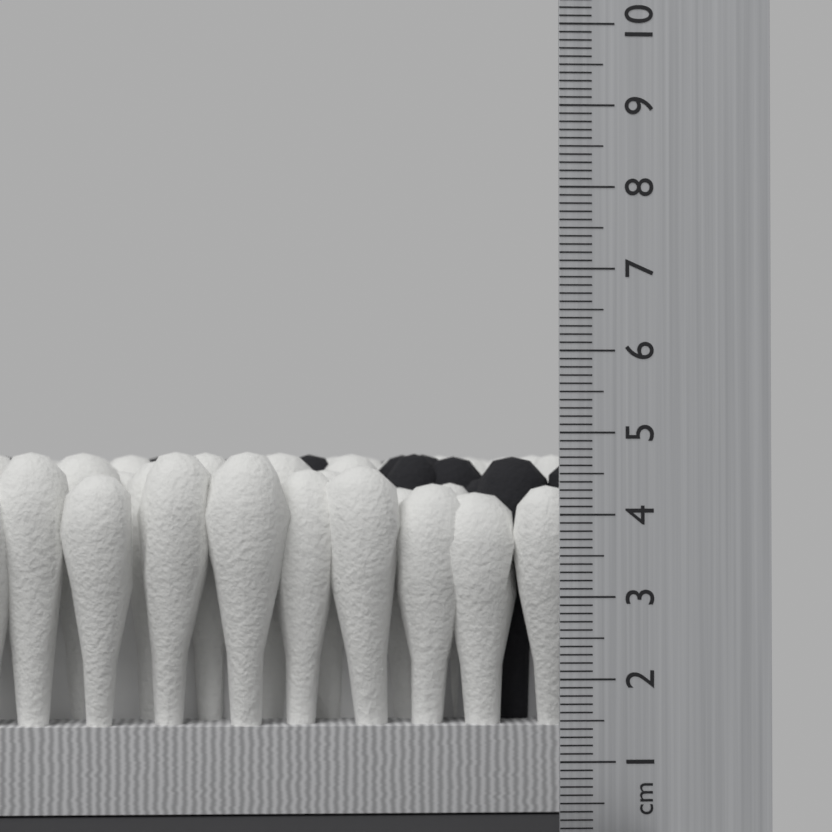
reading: 4.8 cm
